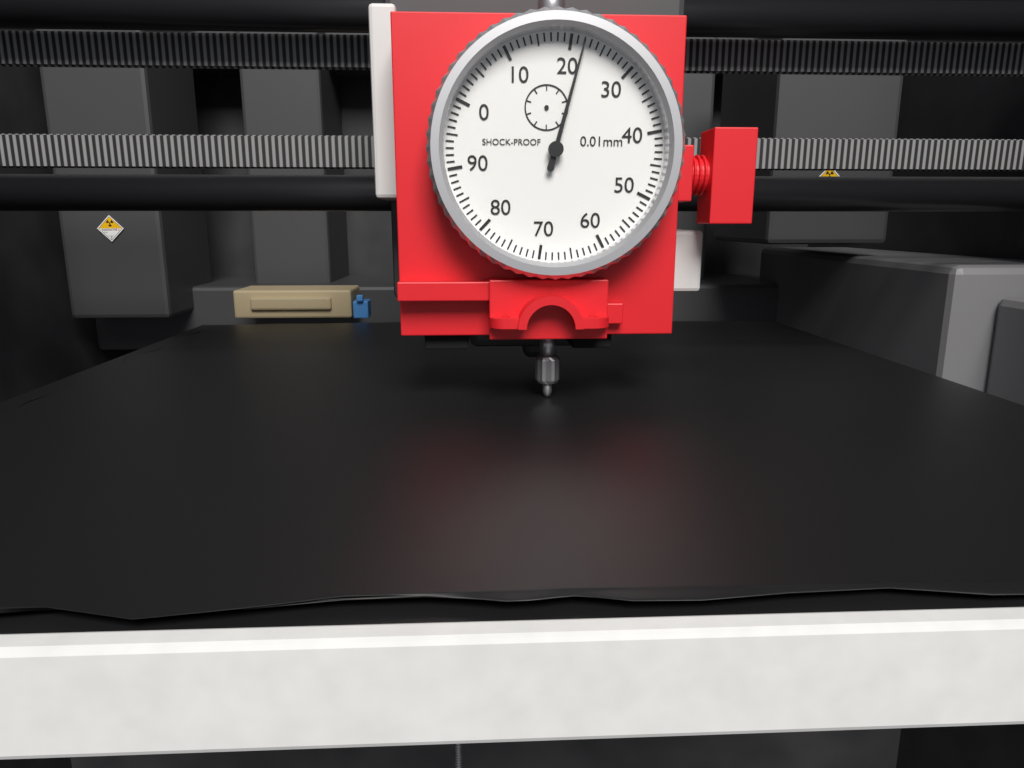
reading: 22 0.01mm
